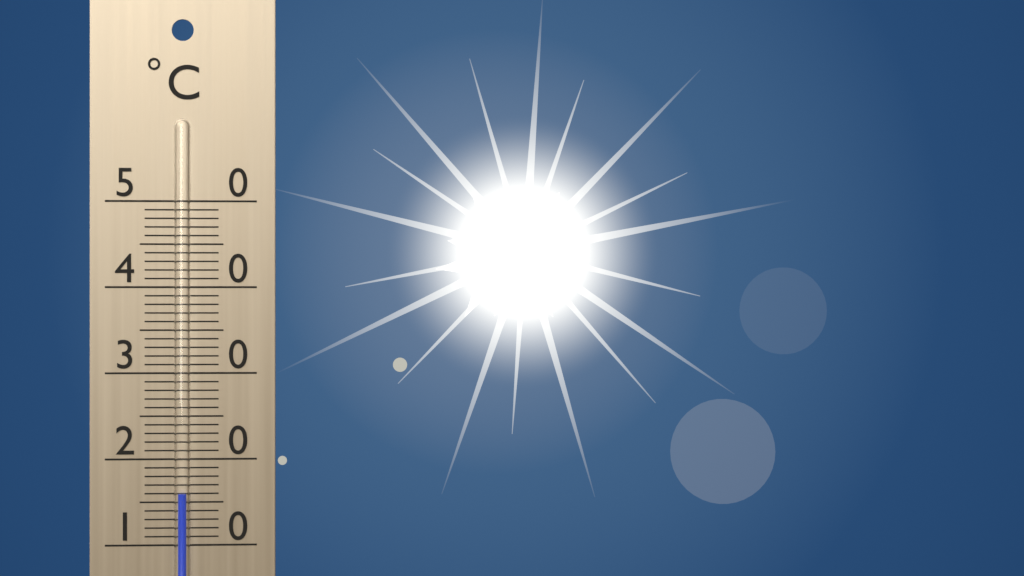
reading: 16 °C
